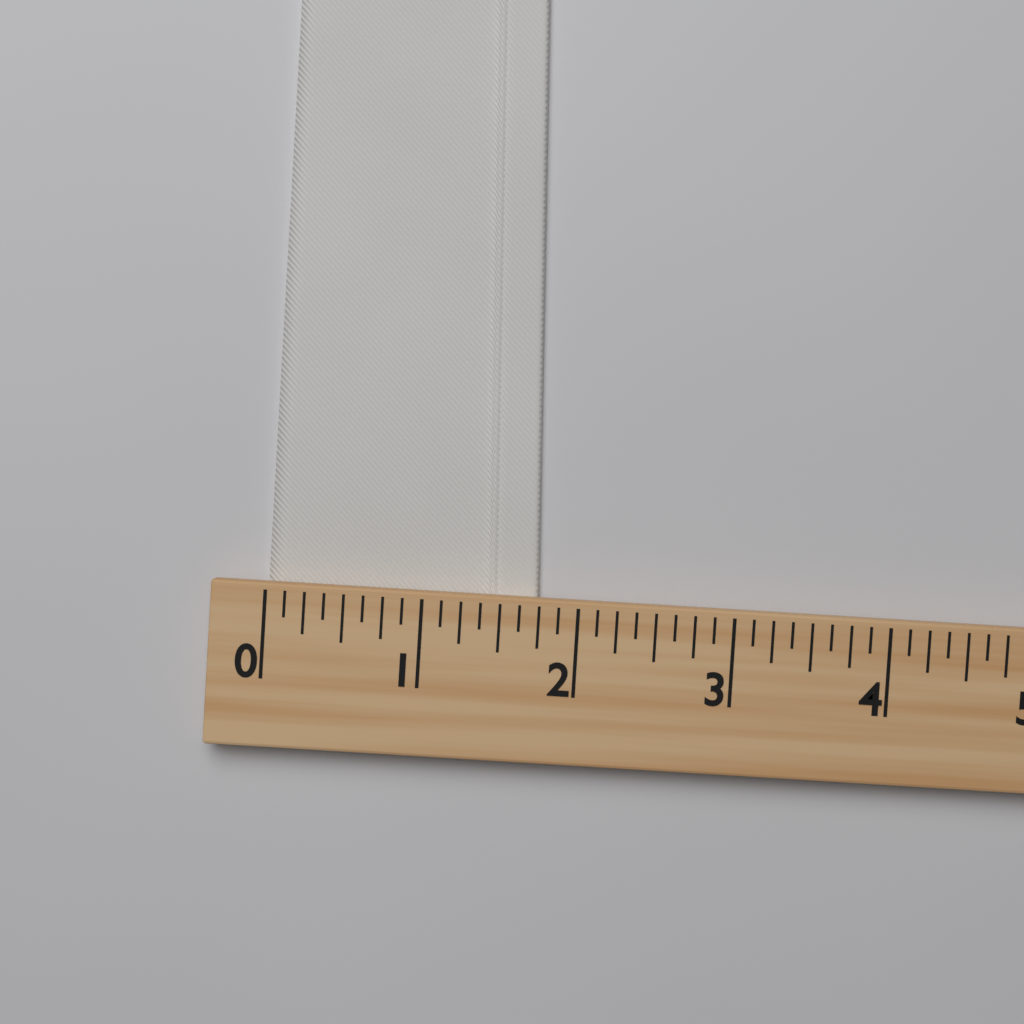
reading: 1.750 (no unit)
